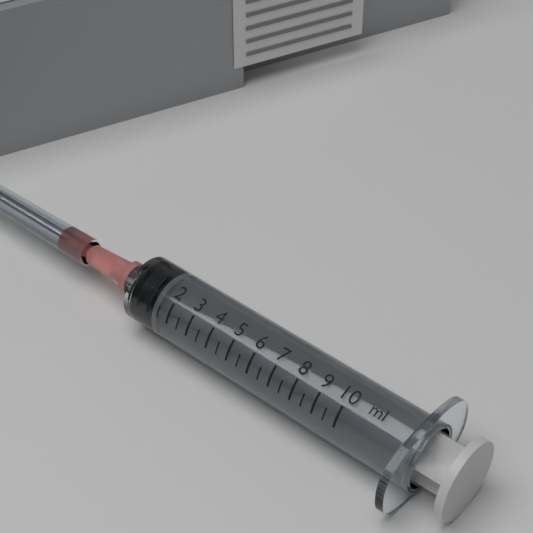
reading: 0.0 ml
